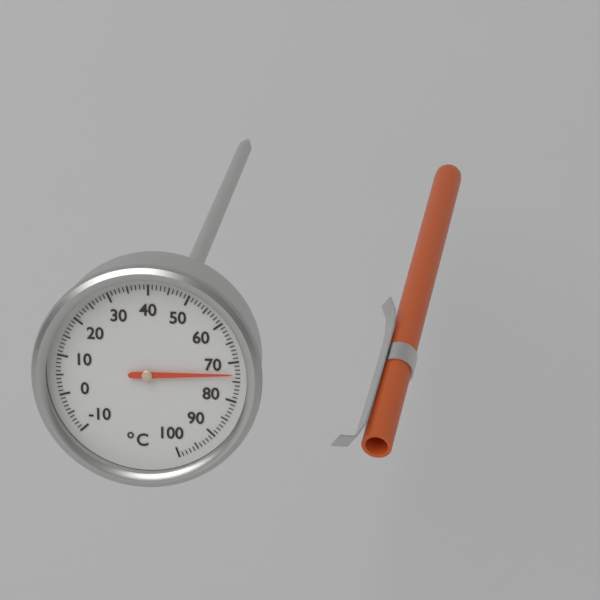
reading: 73 °C
